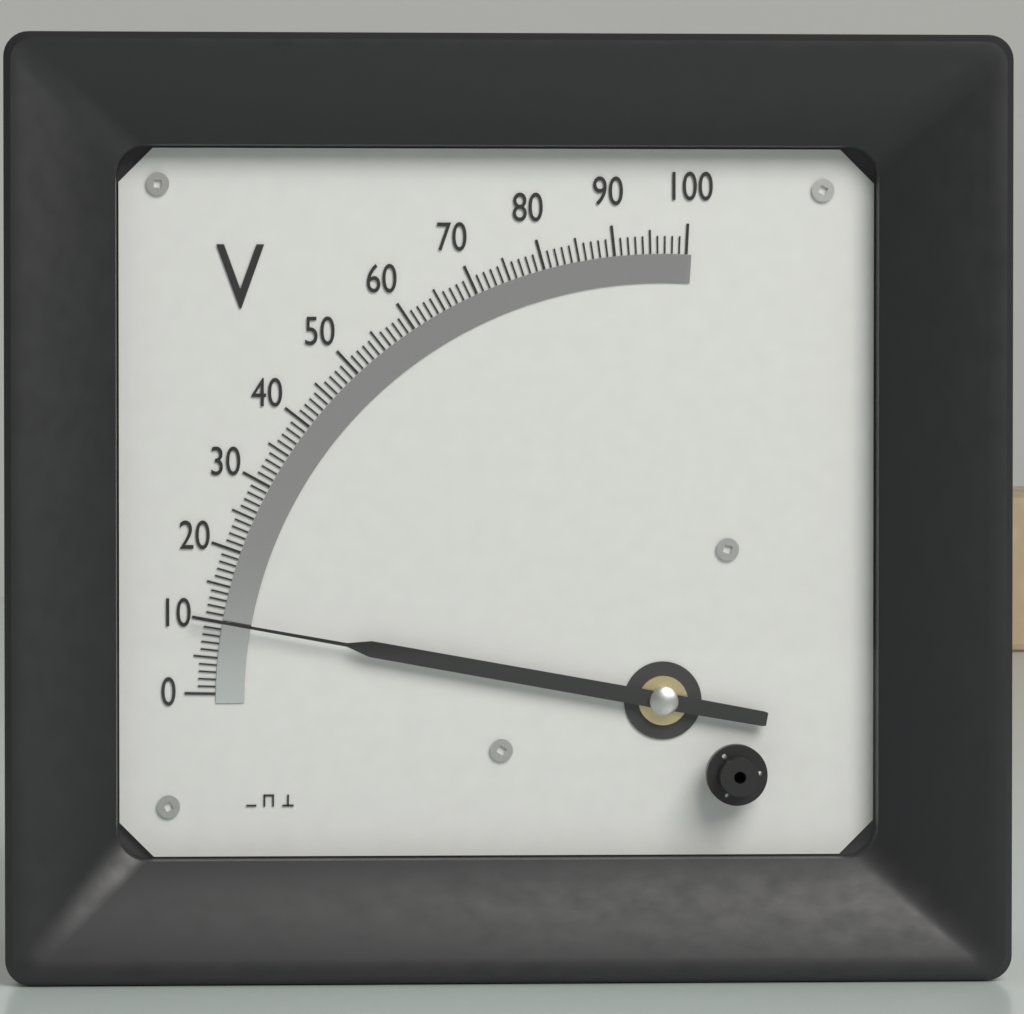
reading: 10 V
